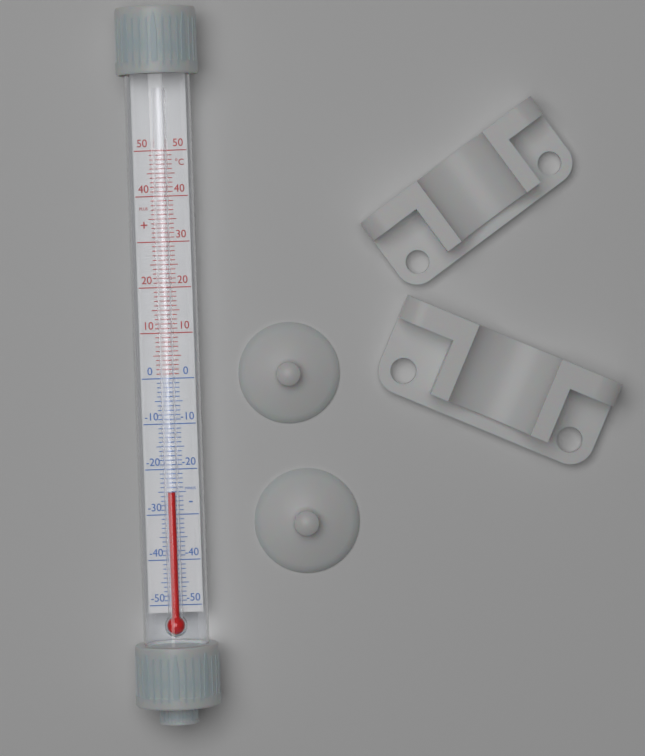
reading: -25 °C
